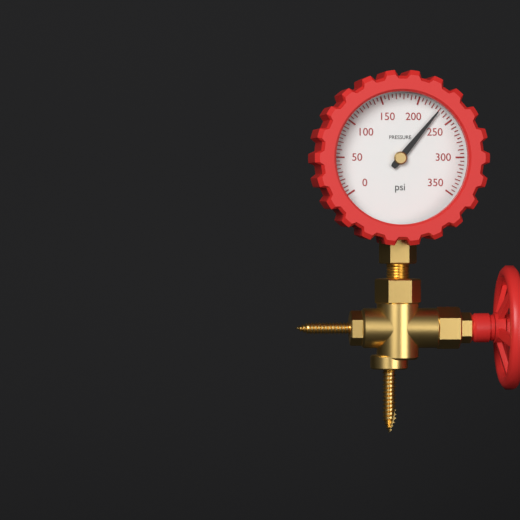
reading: 230 psi
